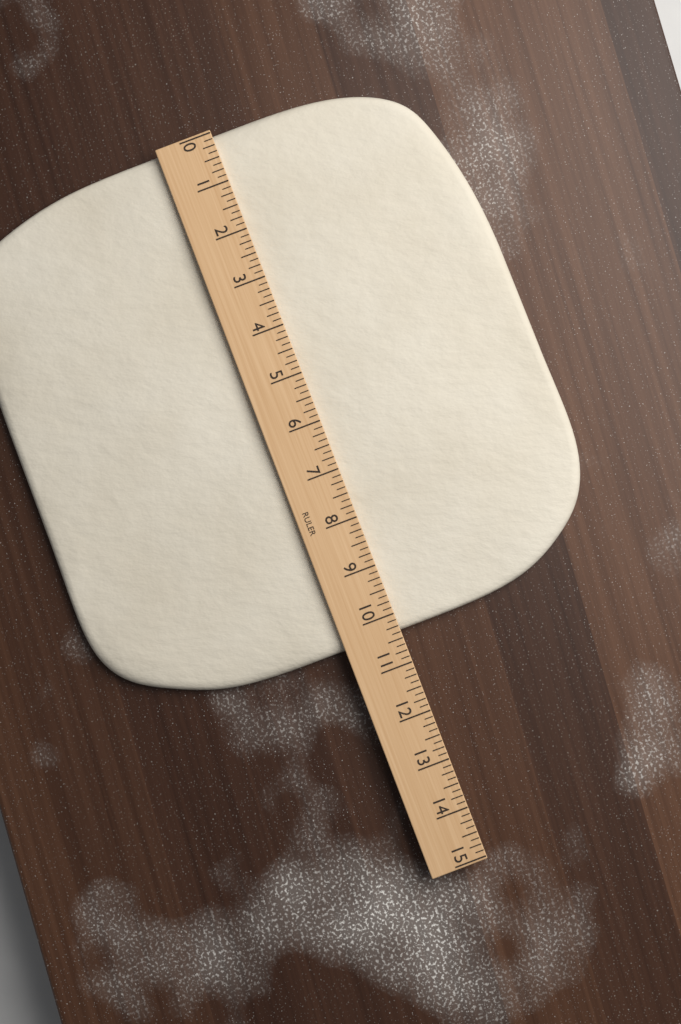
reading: 10.375 (no unit)
